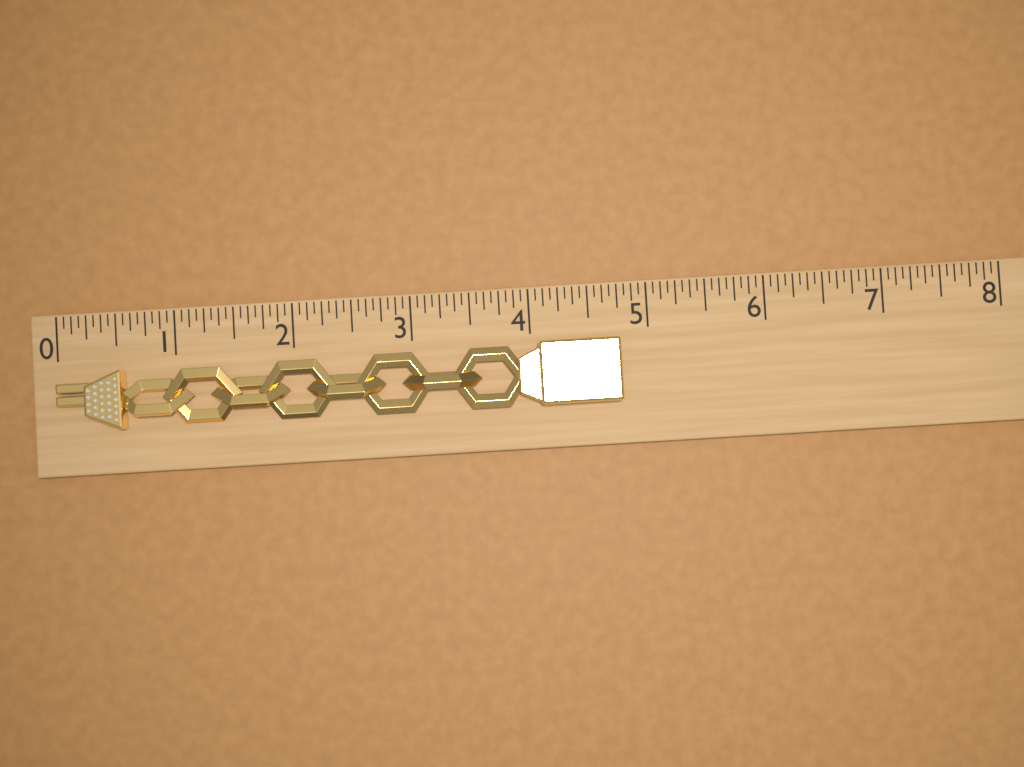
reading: 4.7500 (no unit)
